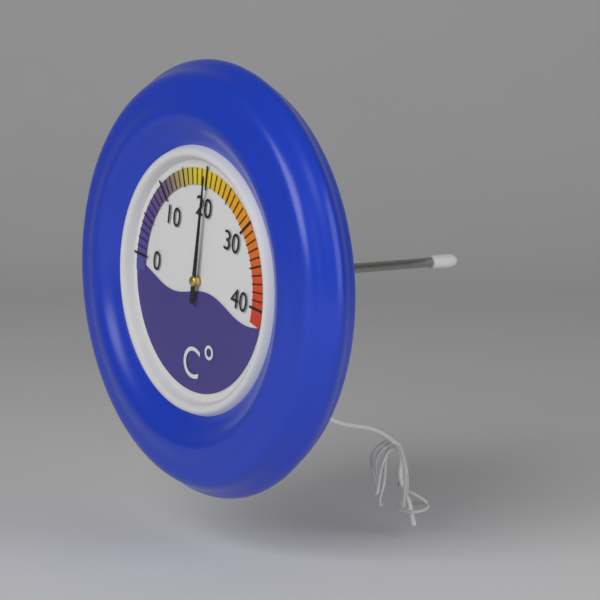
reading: 20 °C
